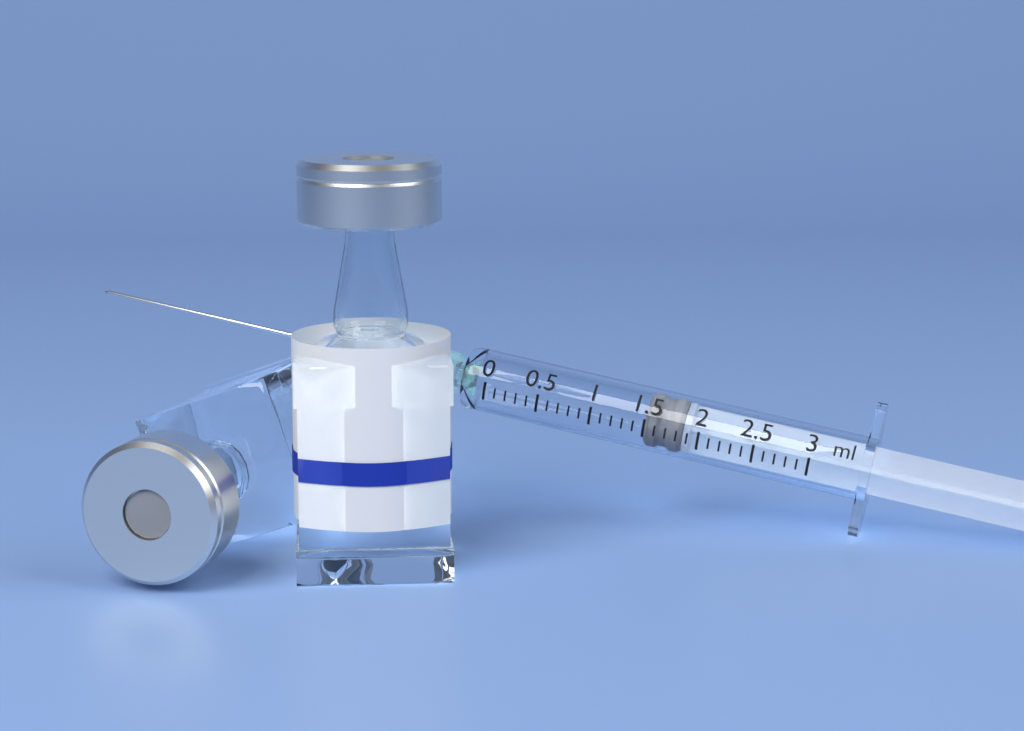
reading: 1.5 ml
